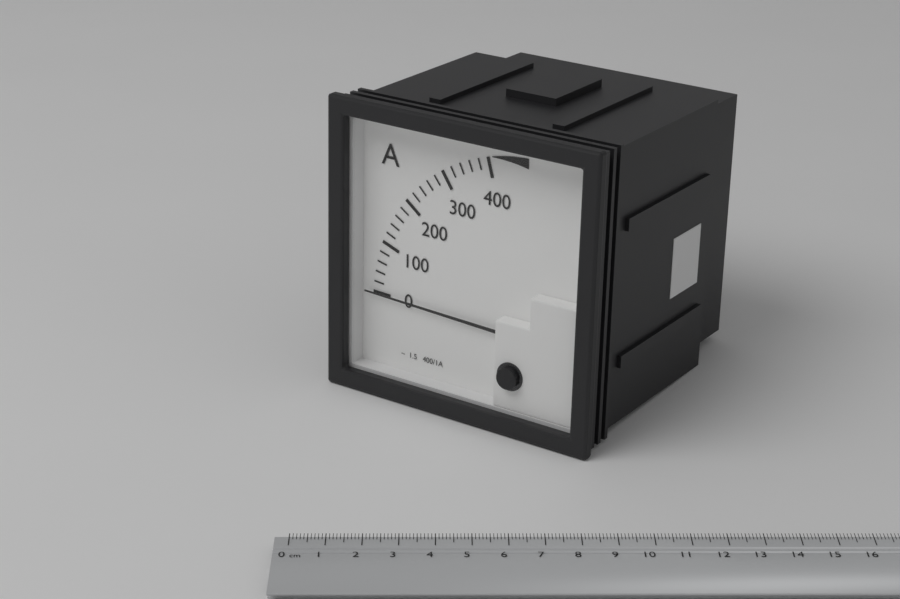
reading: 0 A
